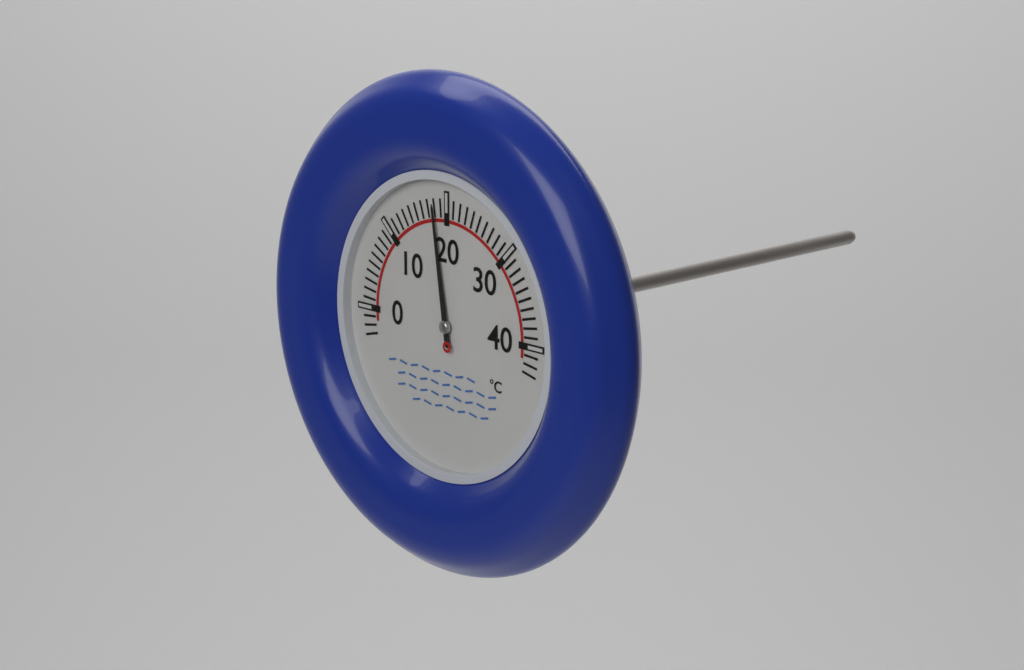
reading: 18 °C
